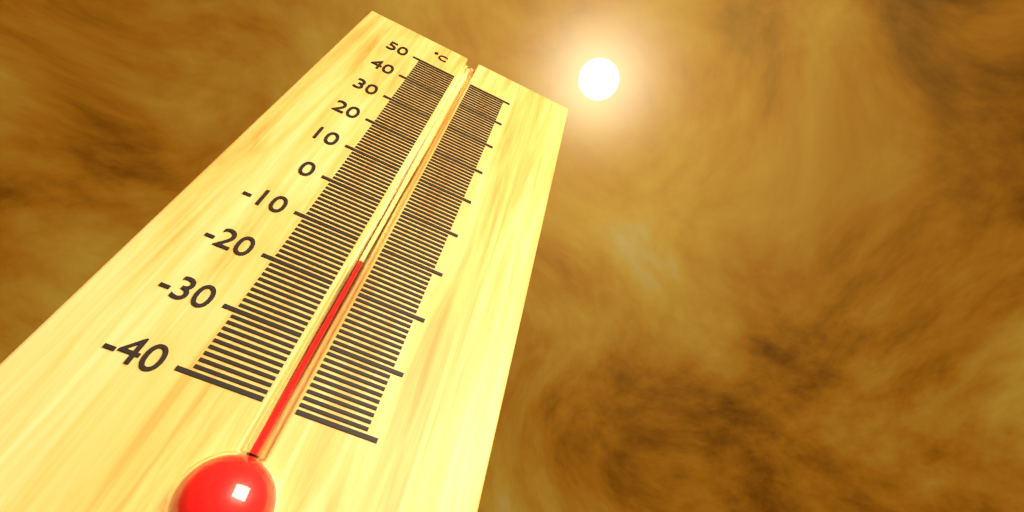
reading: -14 °C
